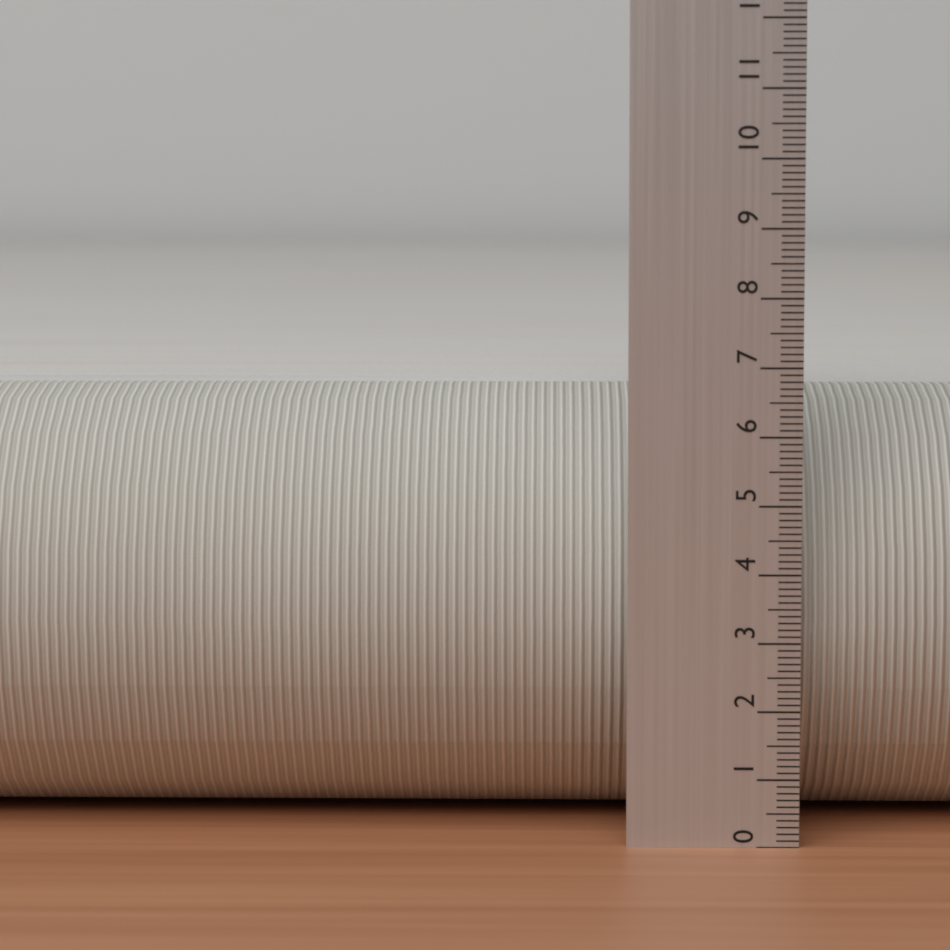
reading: 6.5 (no unit)
